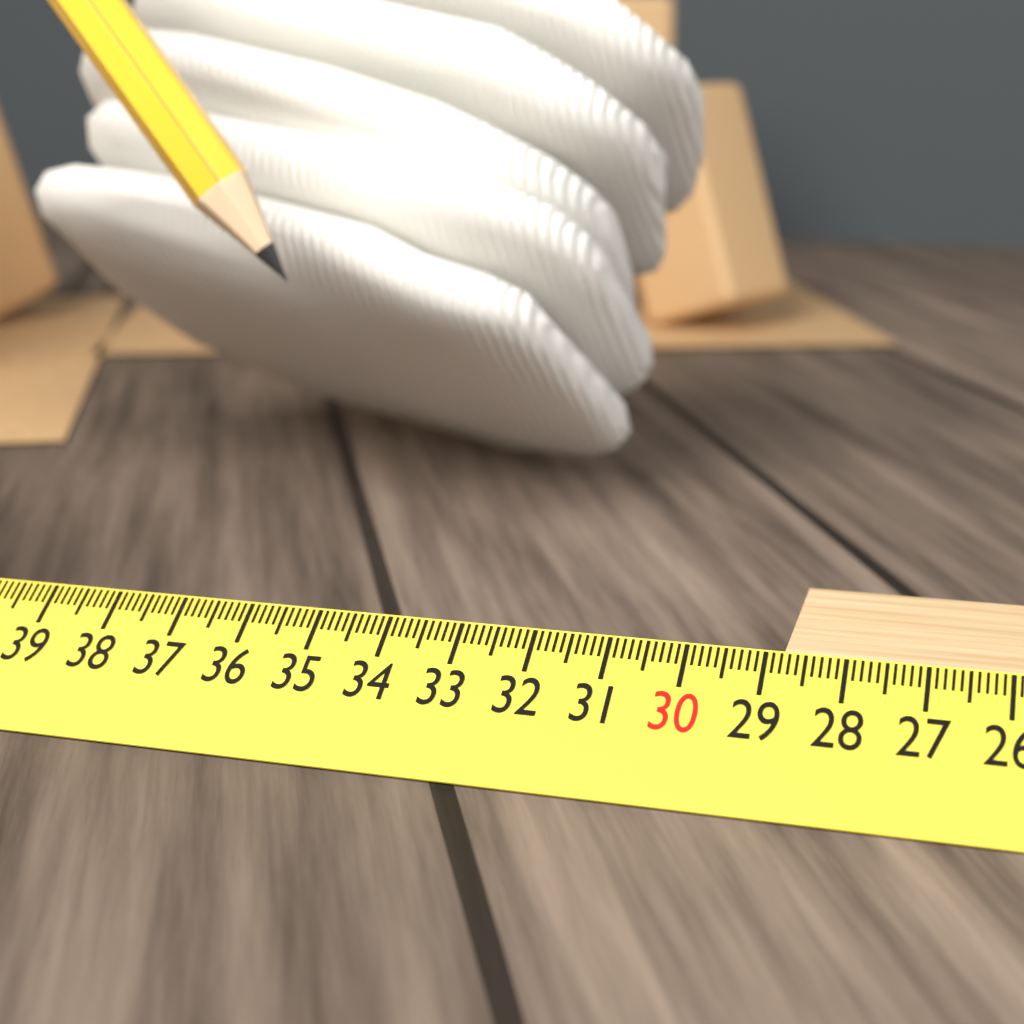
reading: 28.8 cm
